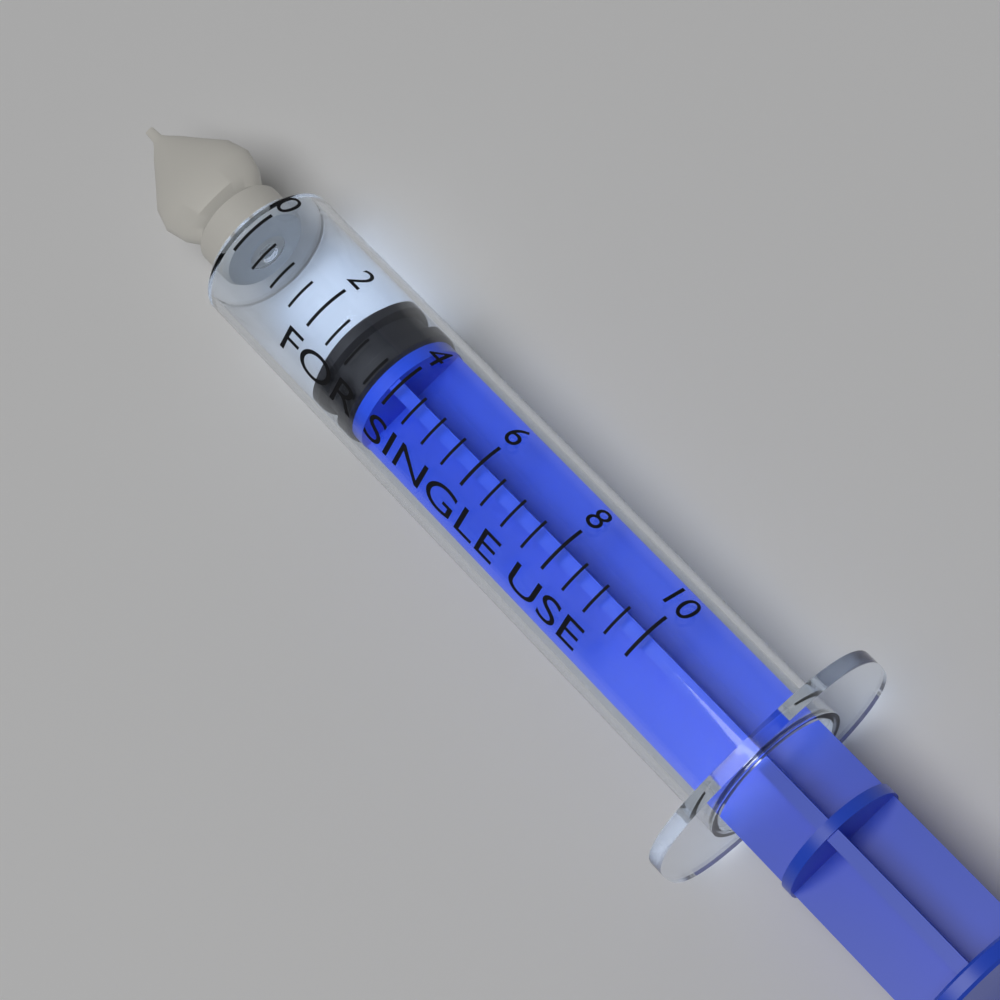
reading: 2.5 (no unit)
